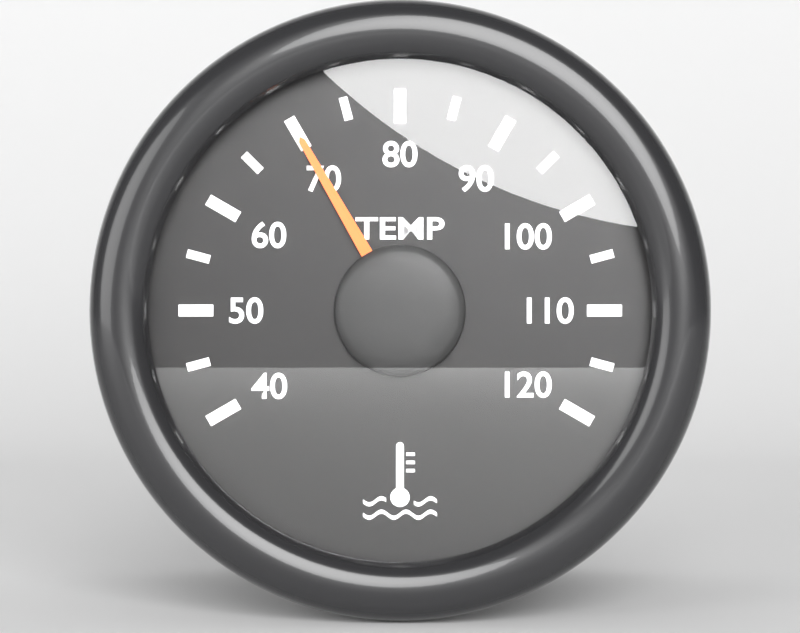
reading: 70 °C
